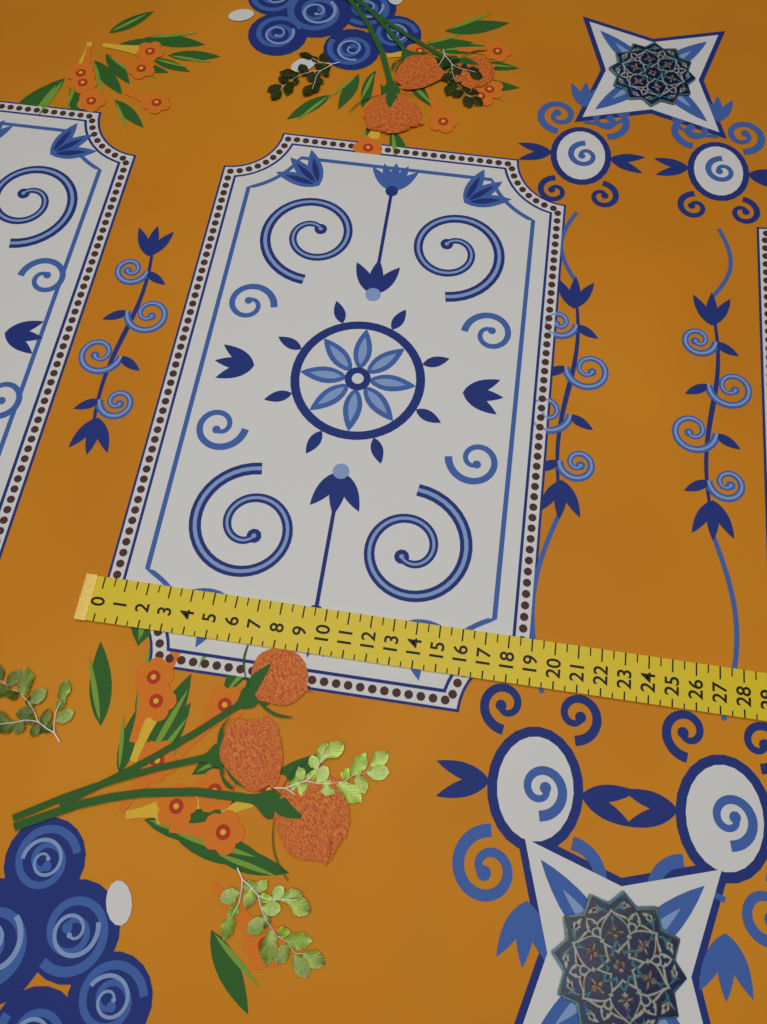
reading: 19.0 (no unit)
